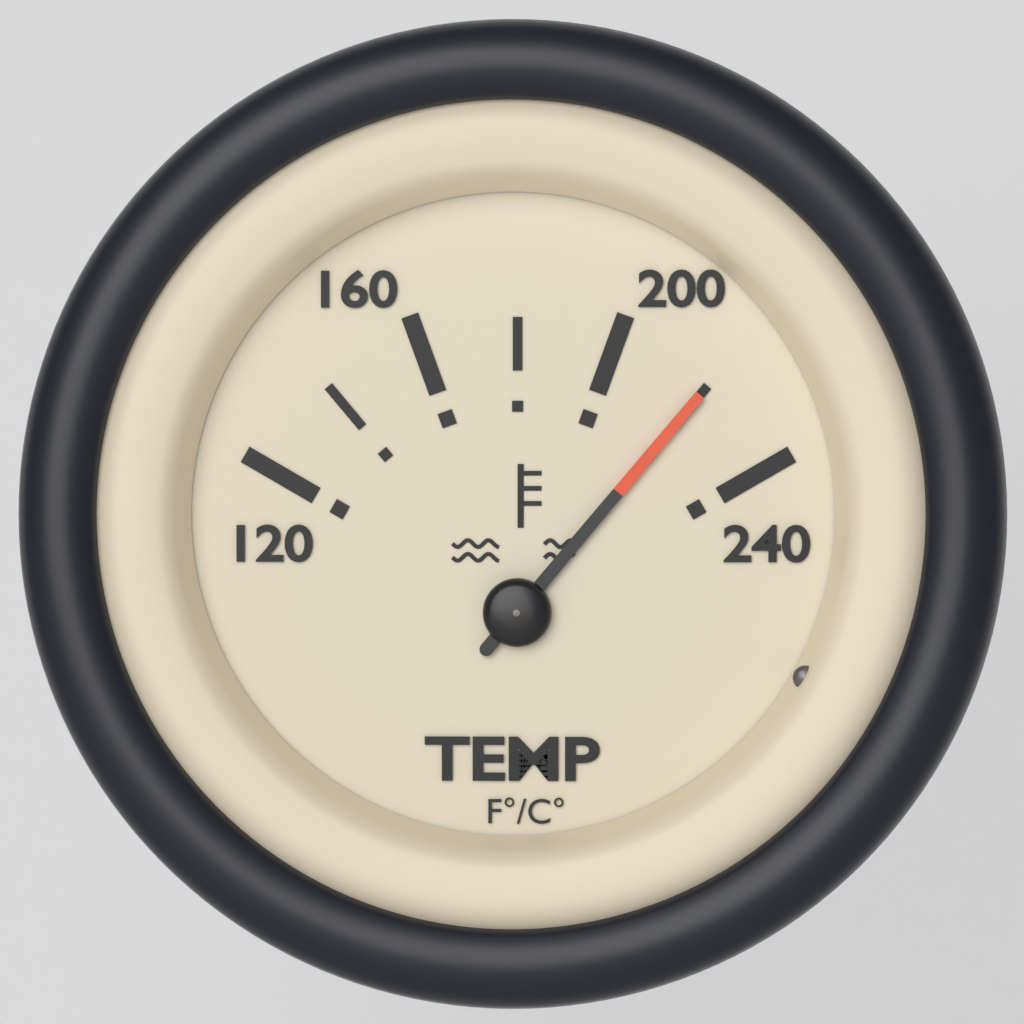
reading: 220 °F
